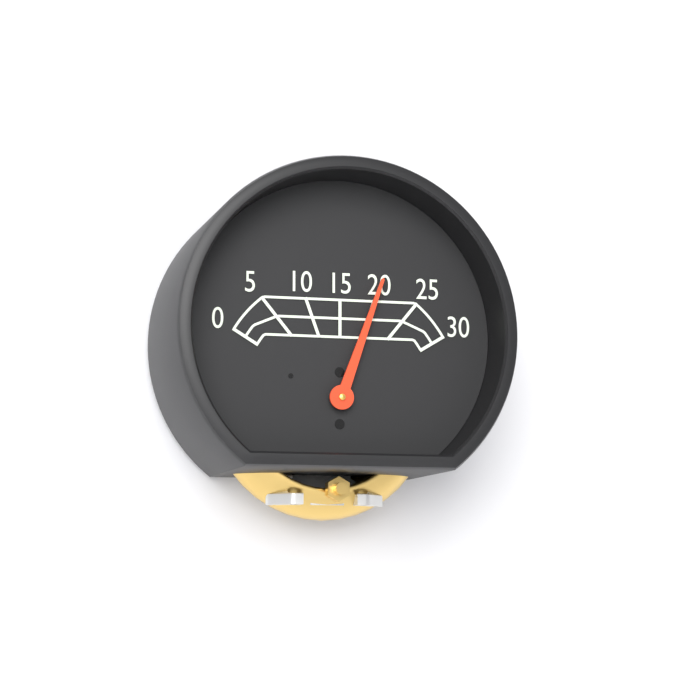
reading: 20 (no unit)
